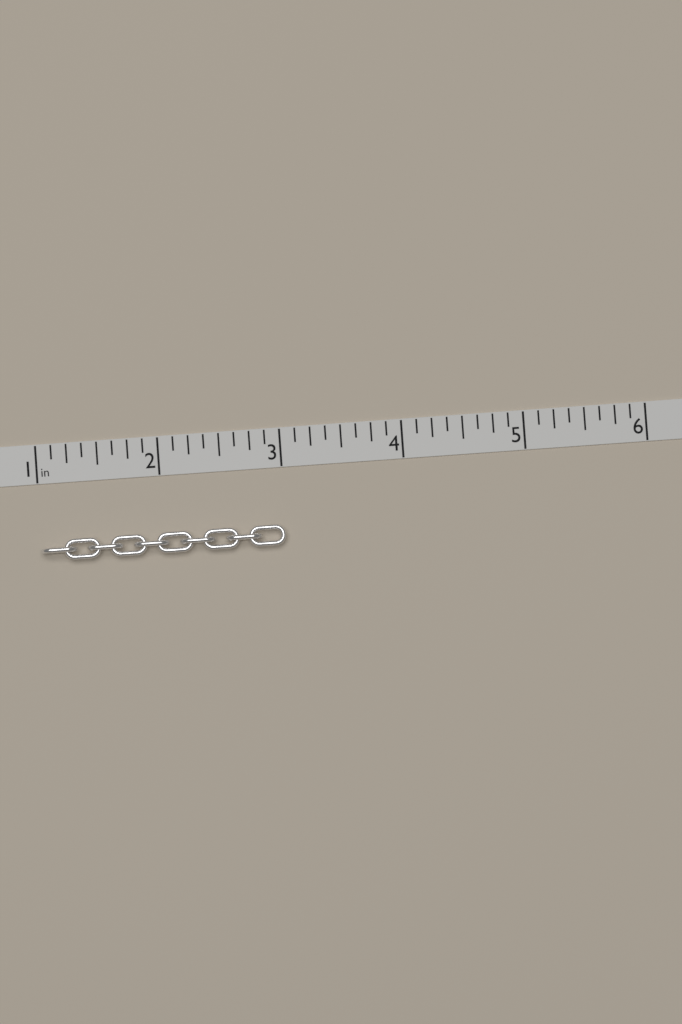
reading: 3.000 in
